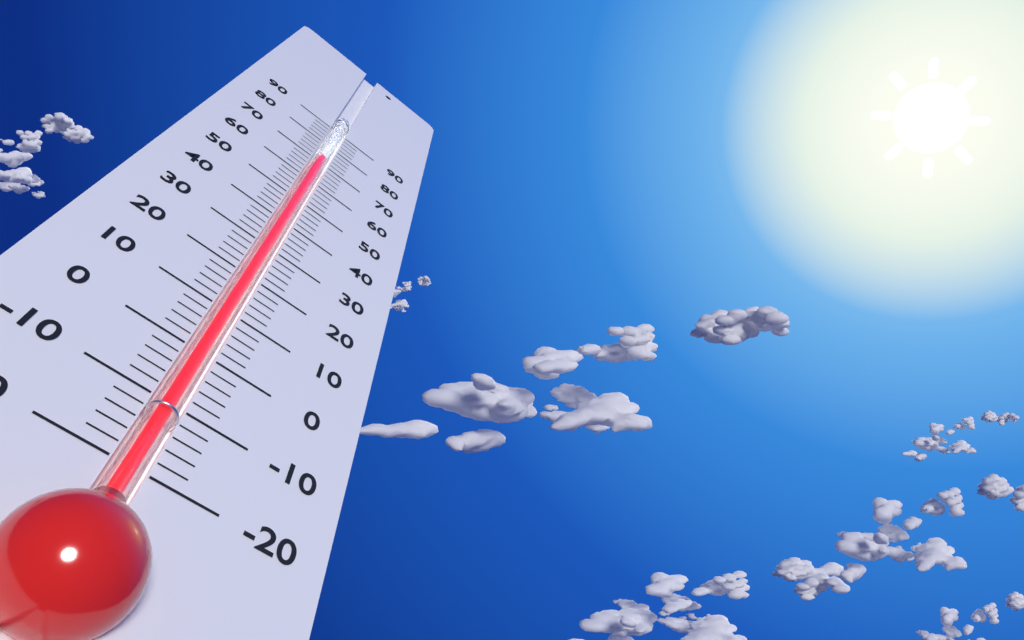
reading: 72 (no unit)
